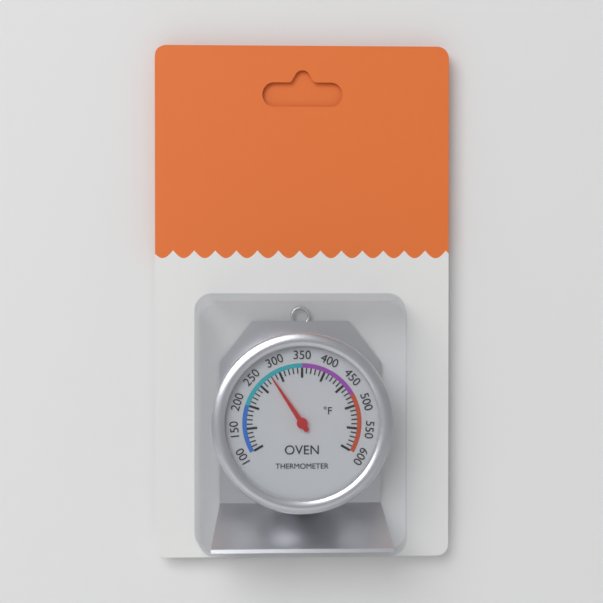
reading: 280 °F
